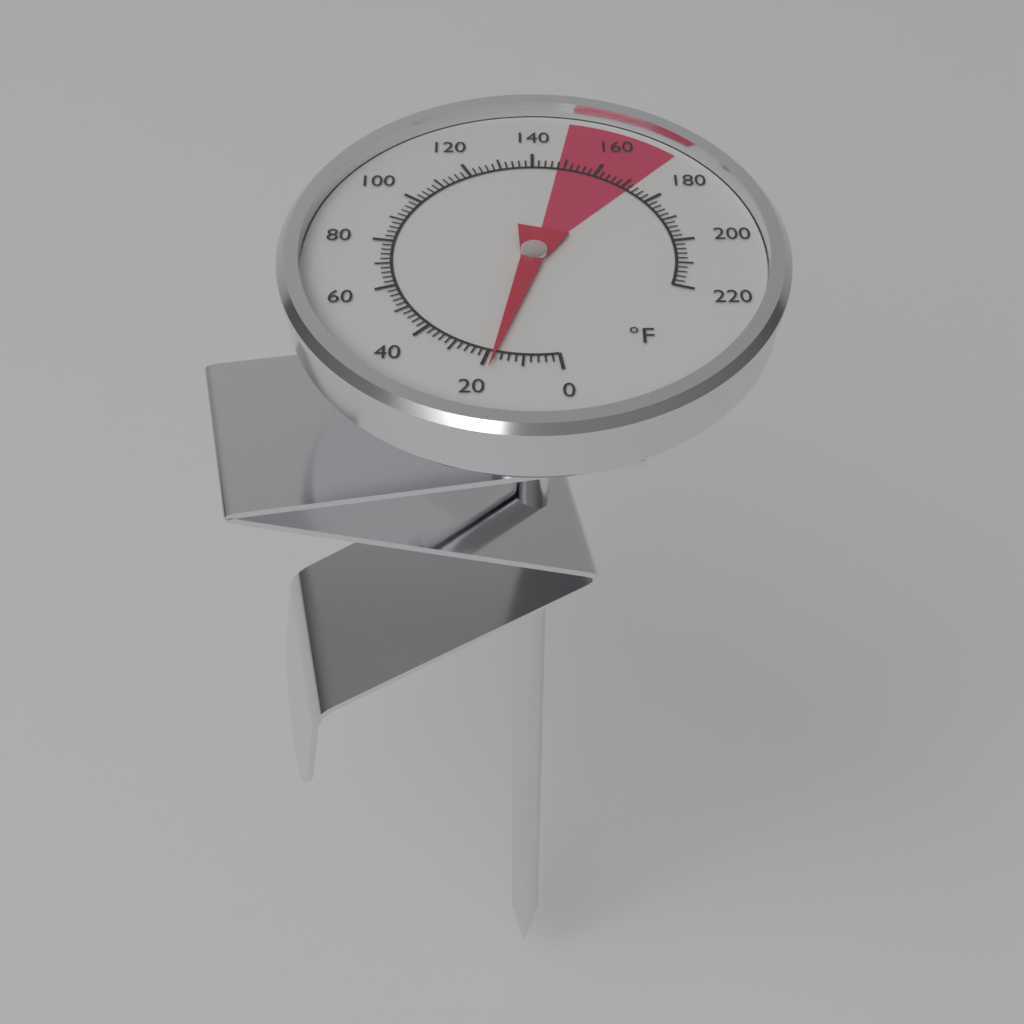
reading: 18 °F
